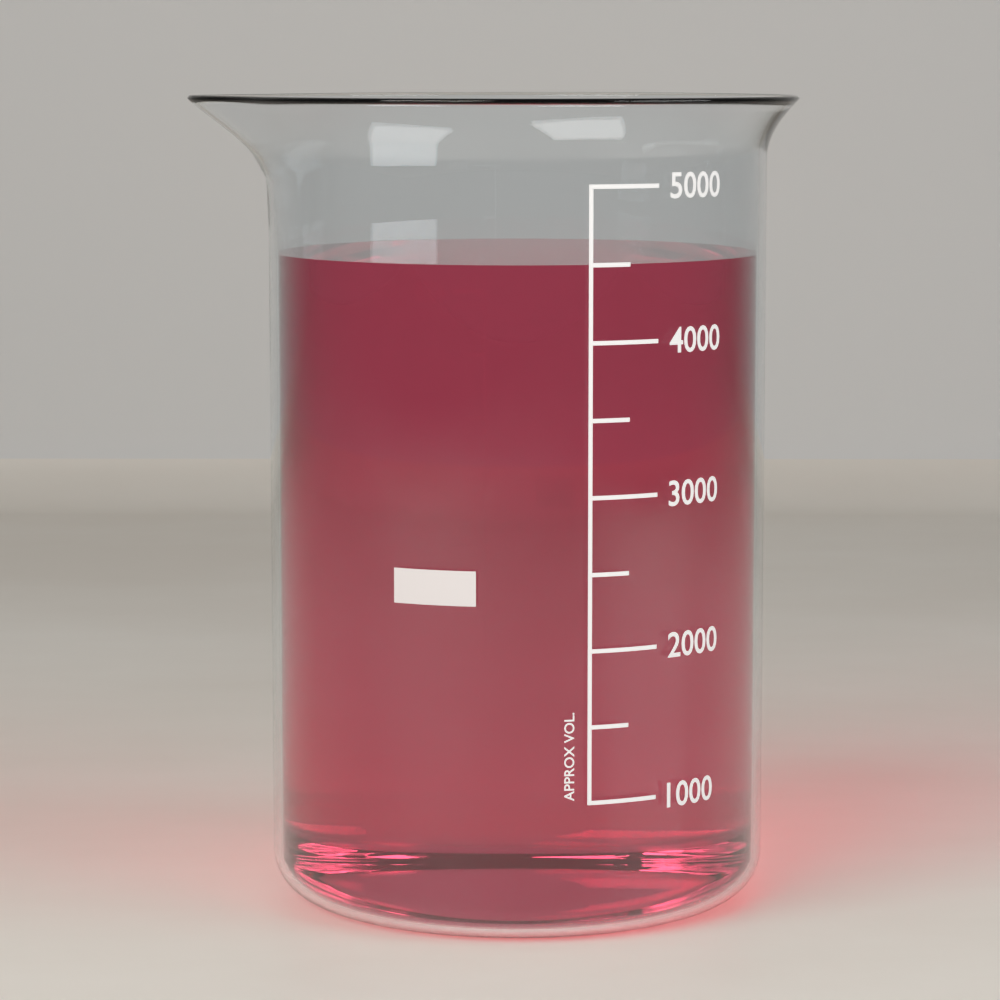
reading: 4500 (no unit)
